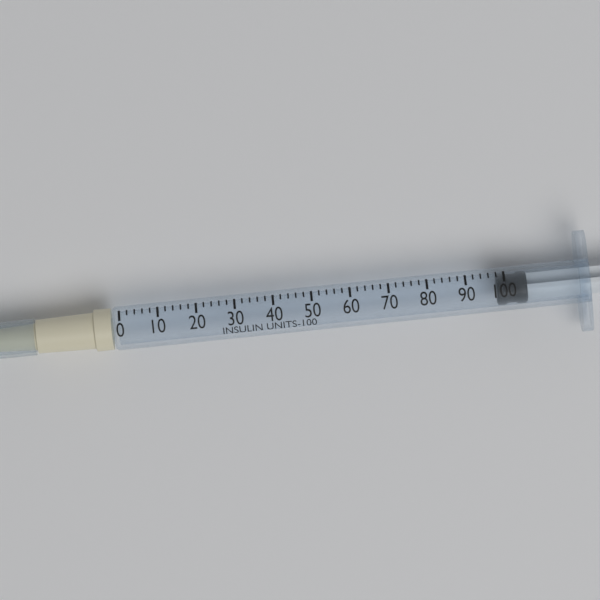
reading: 98 units
